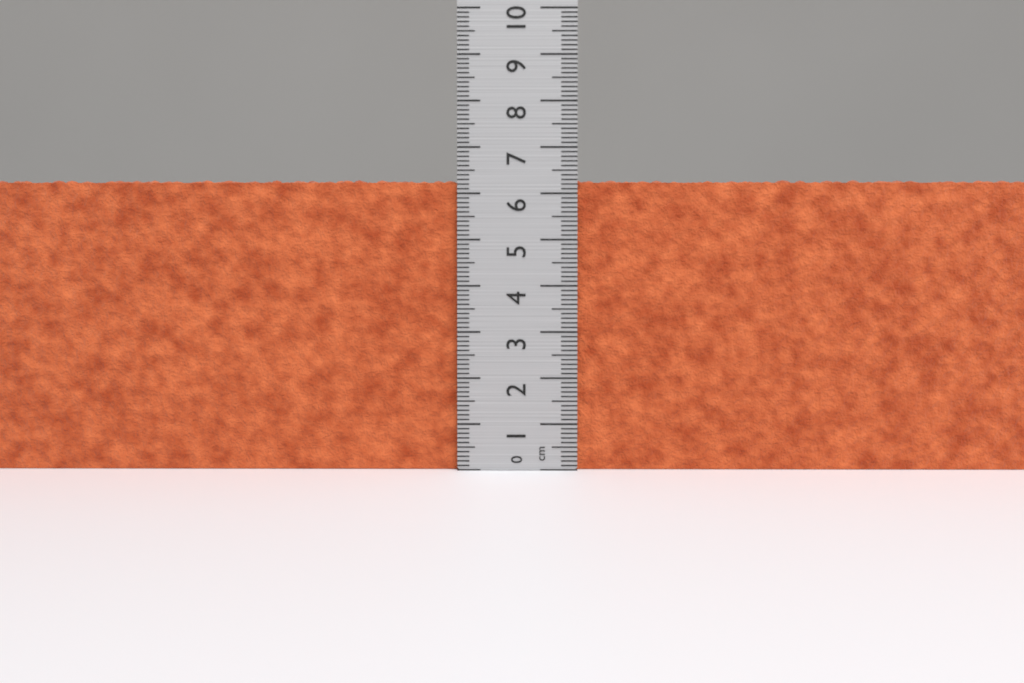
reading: 6.3 cm
